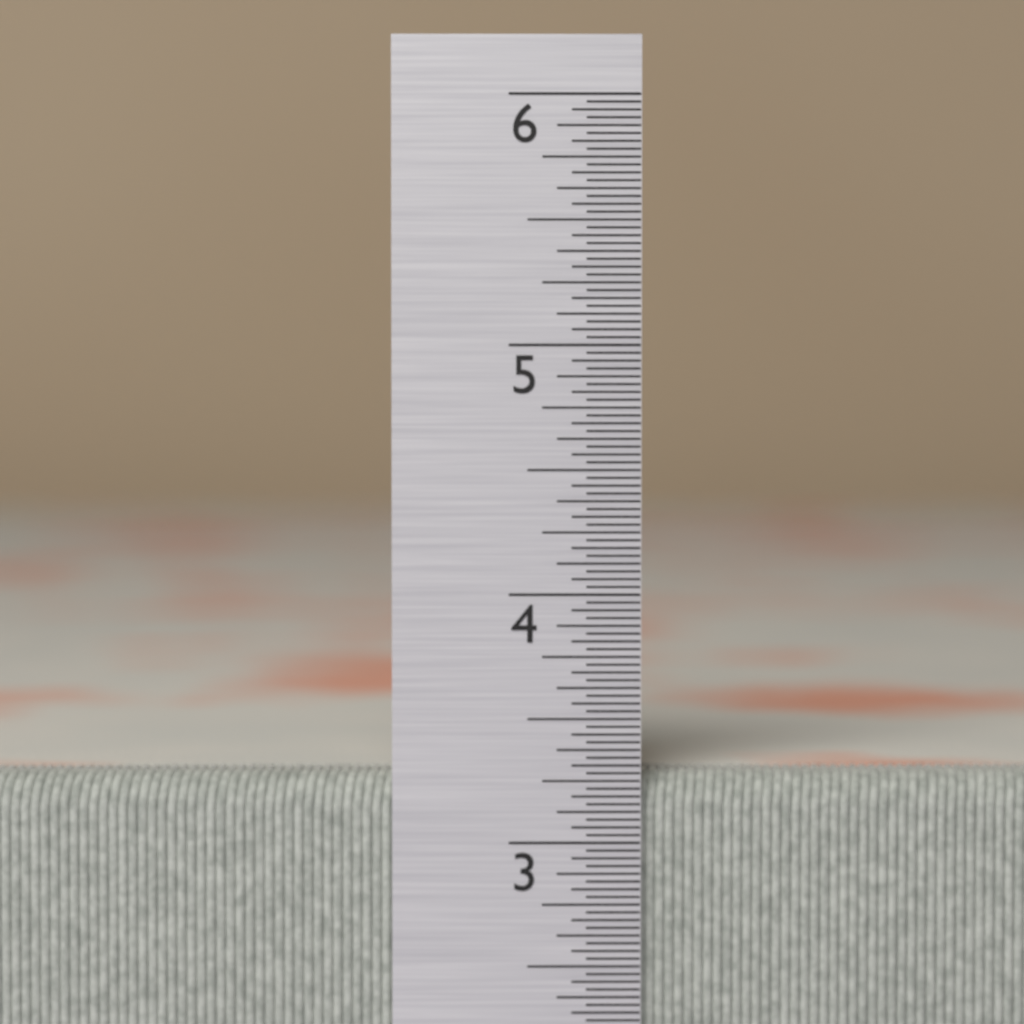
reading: 3.28125 in
